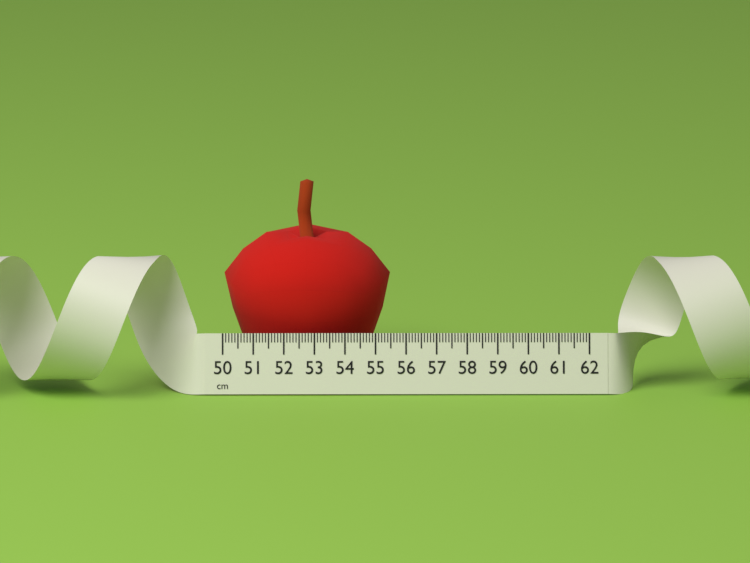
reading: 55.5 cm
